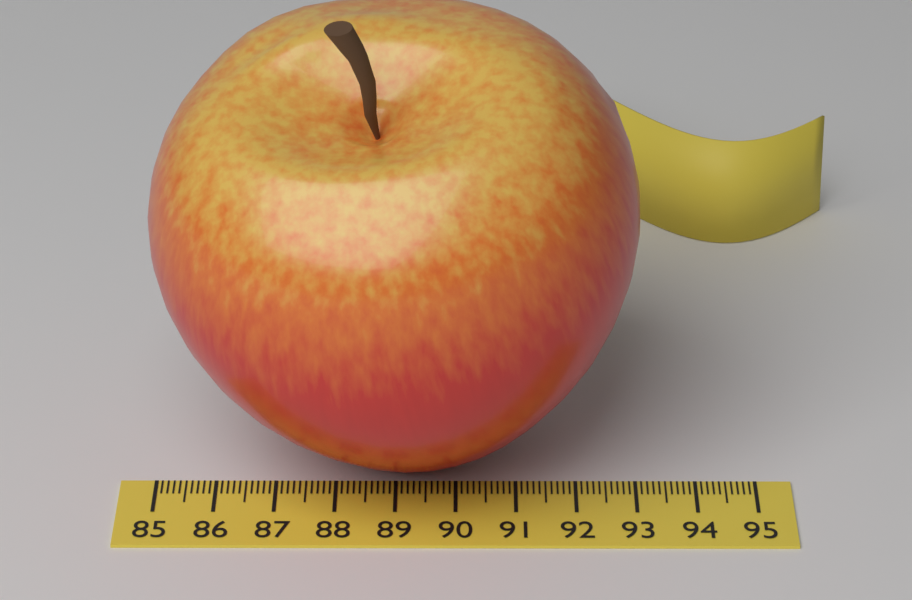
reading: 93.0 (no unit)
